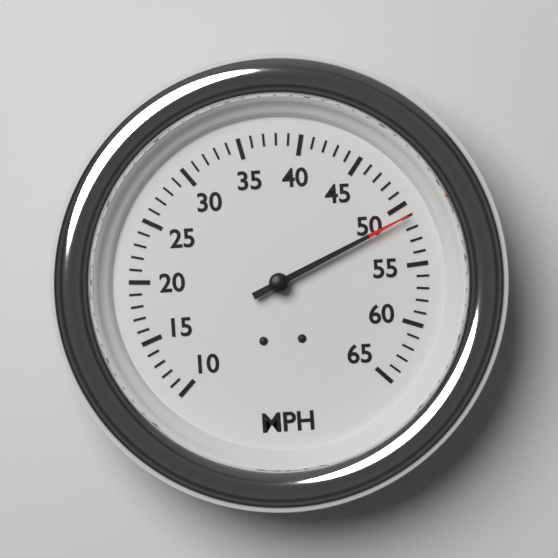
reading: 51 MPH
